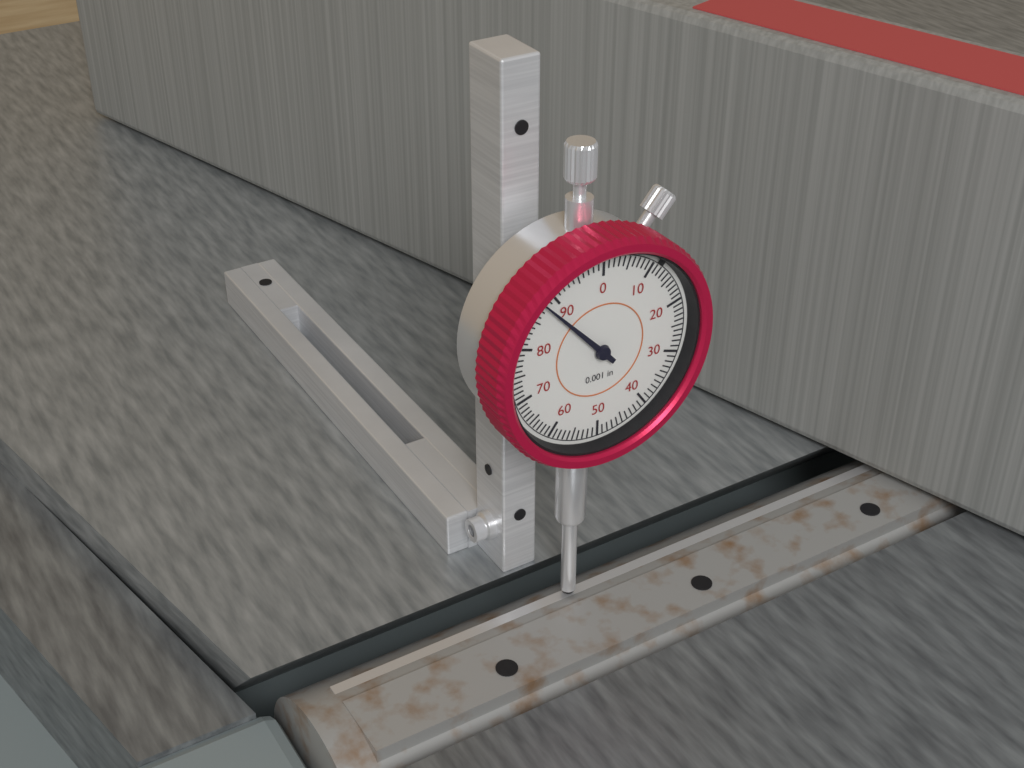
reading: 0.088 in
